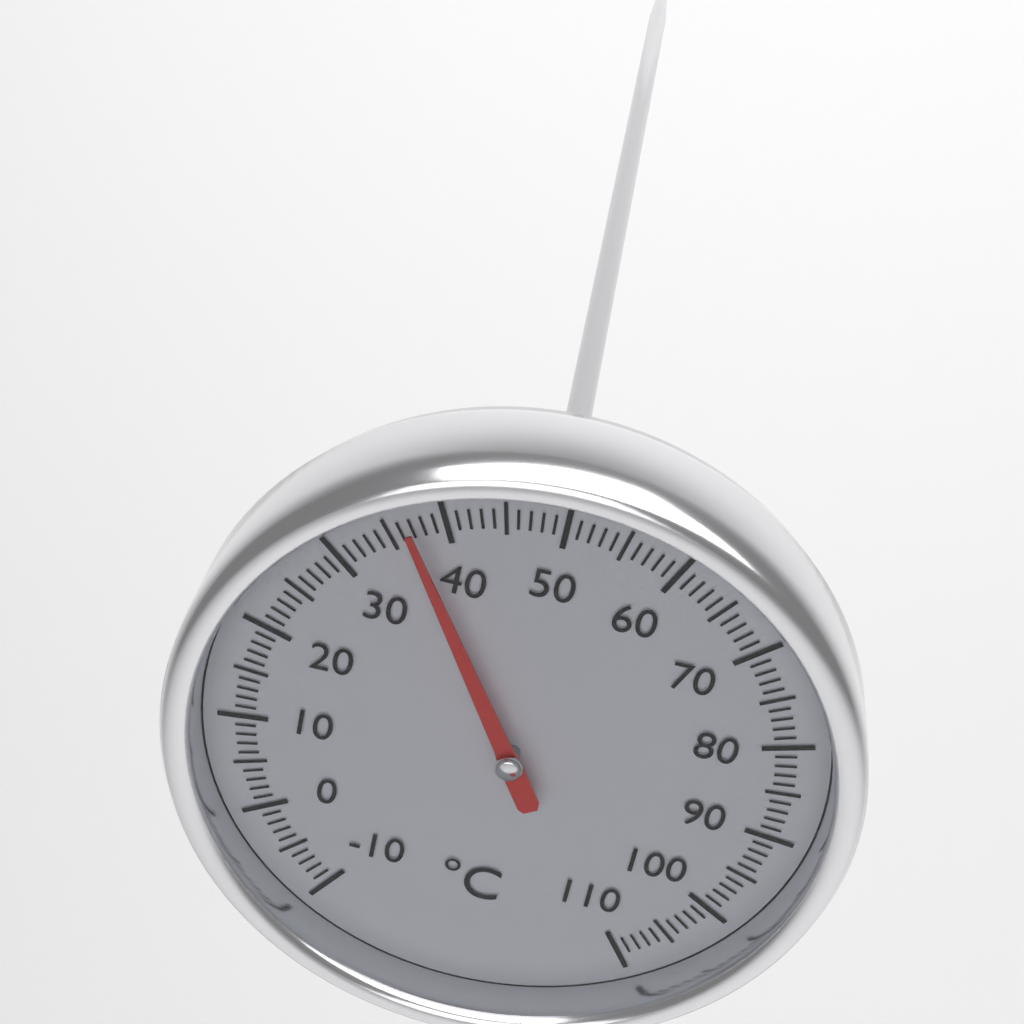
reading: 37 °C
